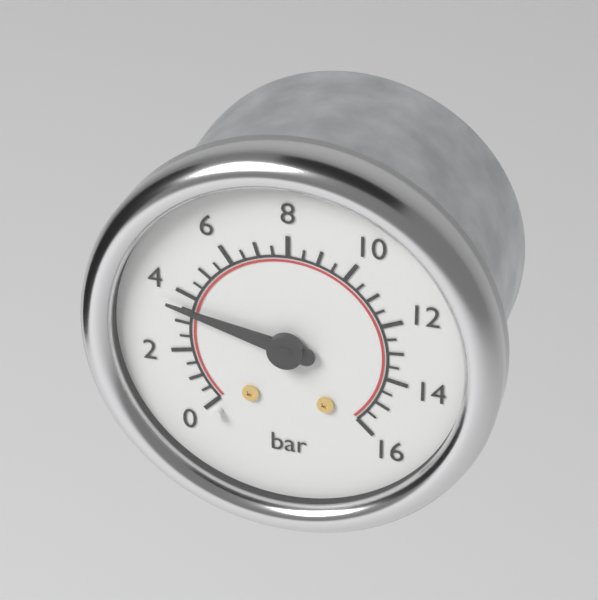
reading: 3.5 bar
